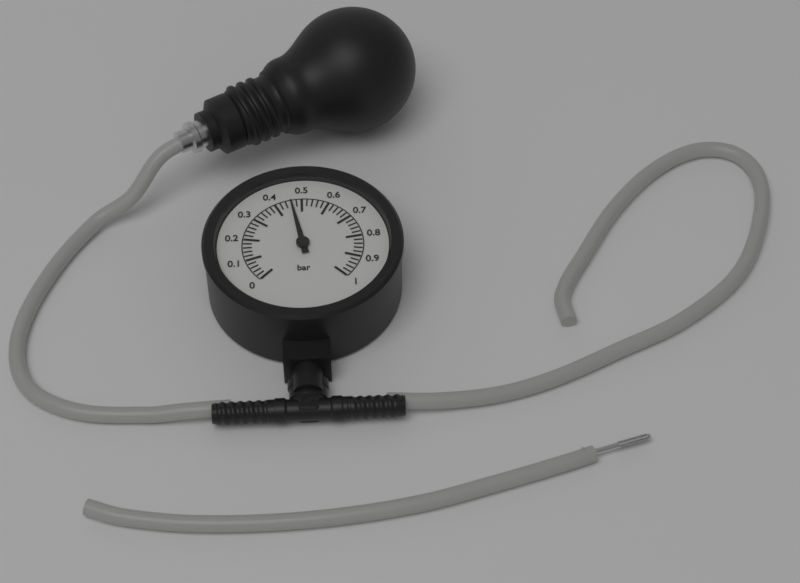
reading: 0.46 bar
